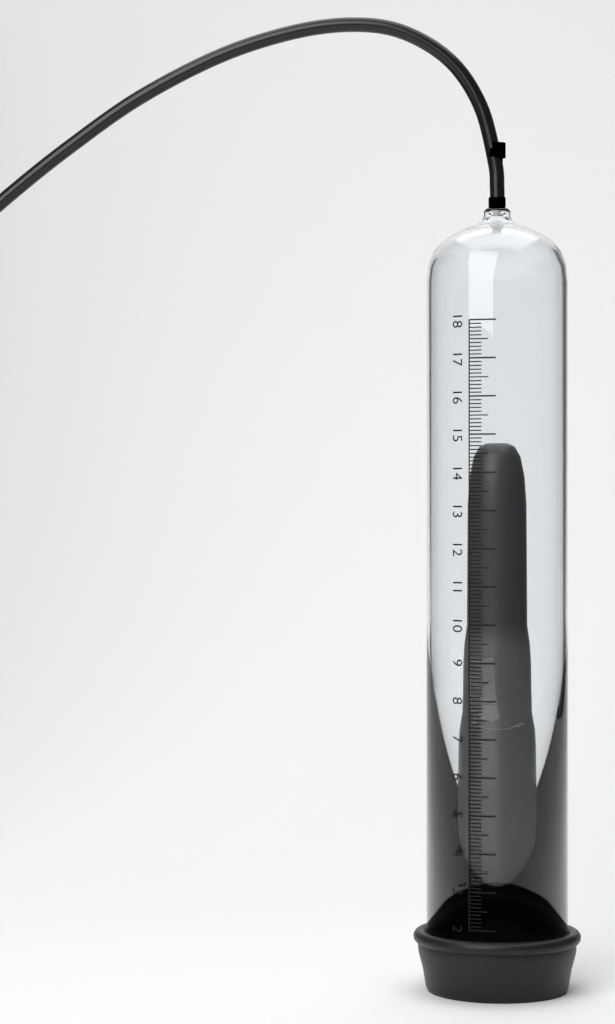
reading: 14.8 (no unit)
